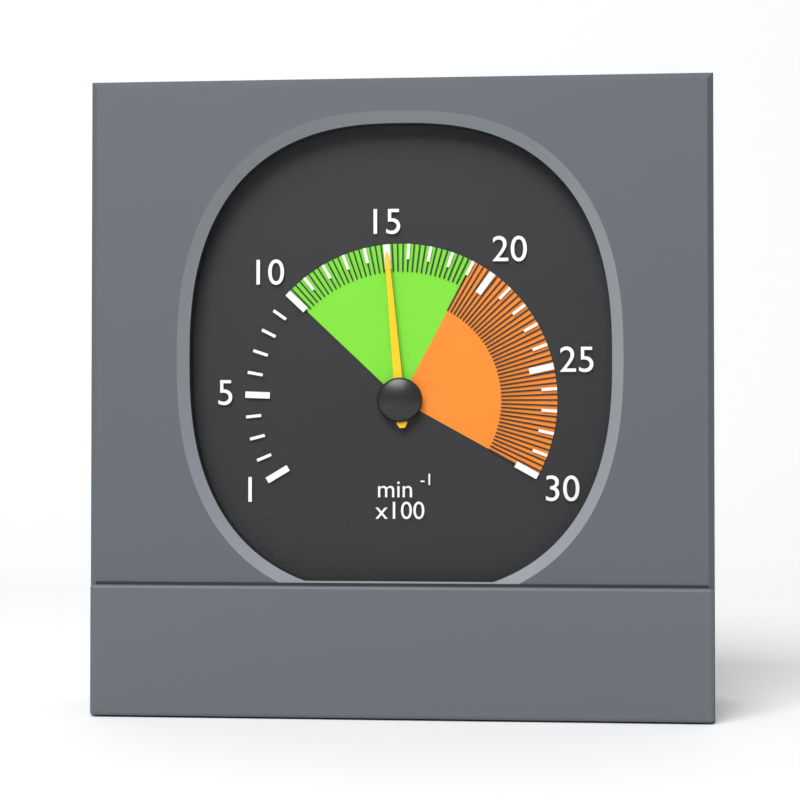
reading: 1500 min⁻¹
